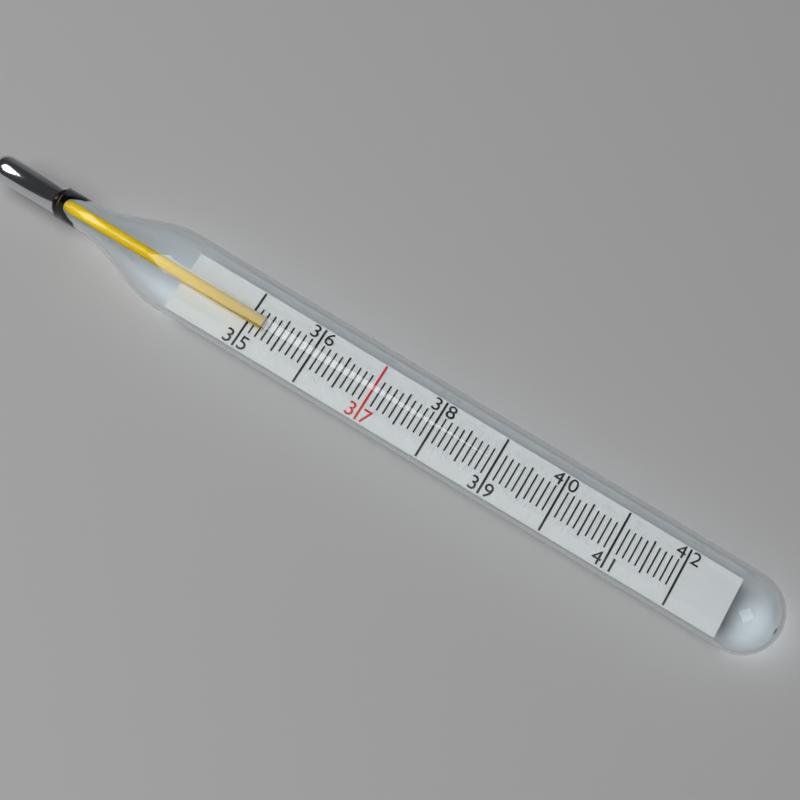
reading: 35.2 (no unit)
